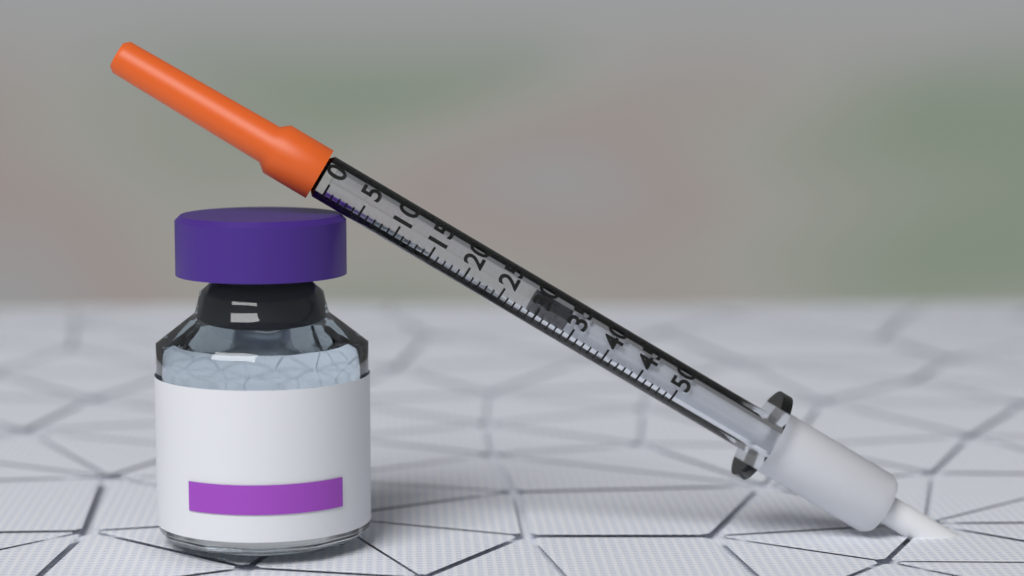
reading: 29 (no unit)
